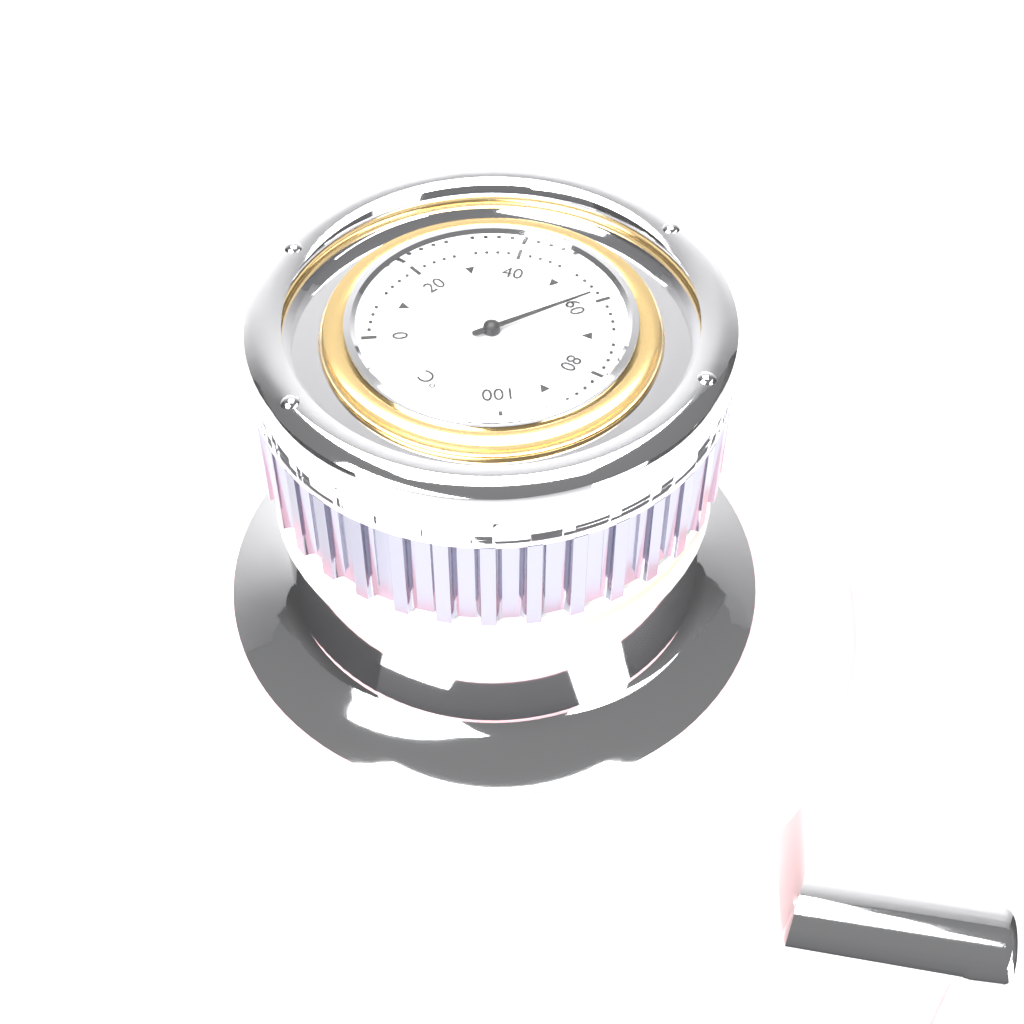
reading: 58 °C
